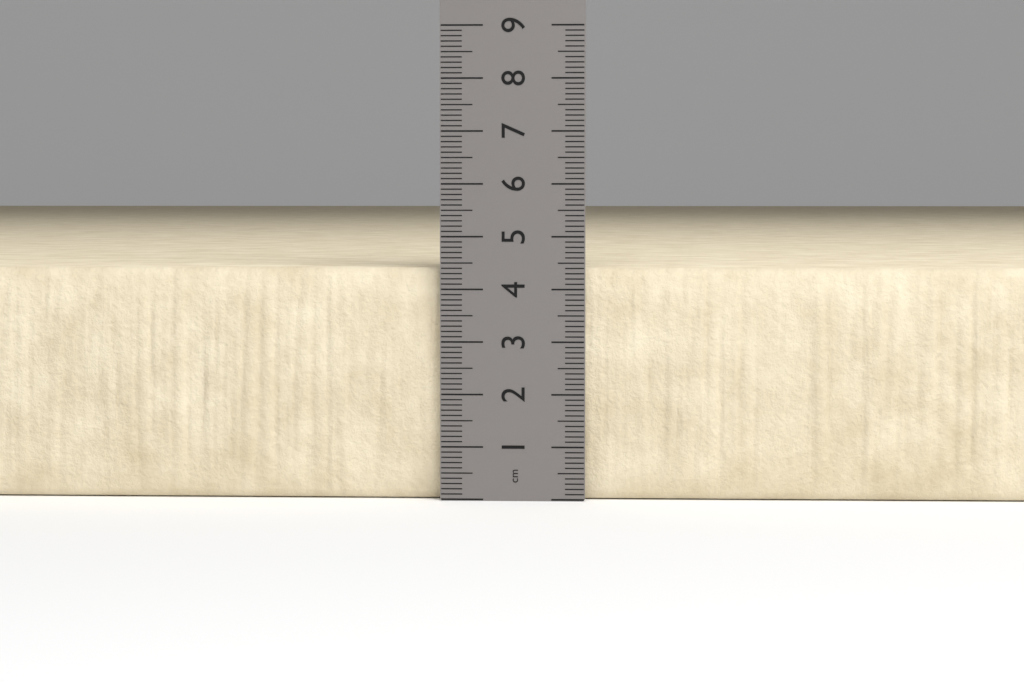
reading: 4.4 cm
